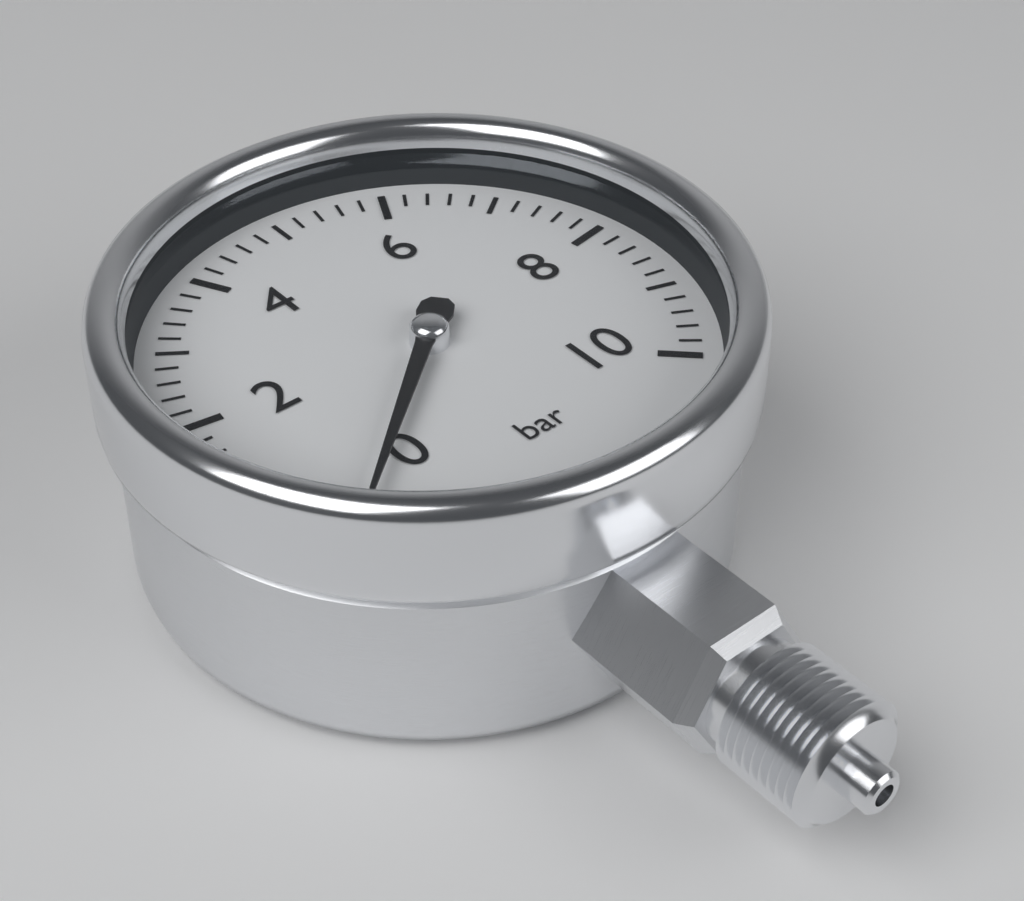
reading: 0.2 bar
